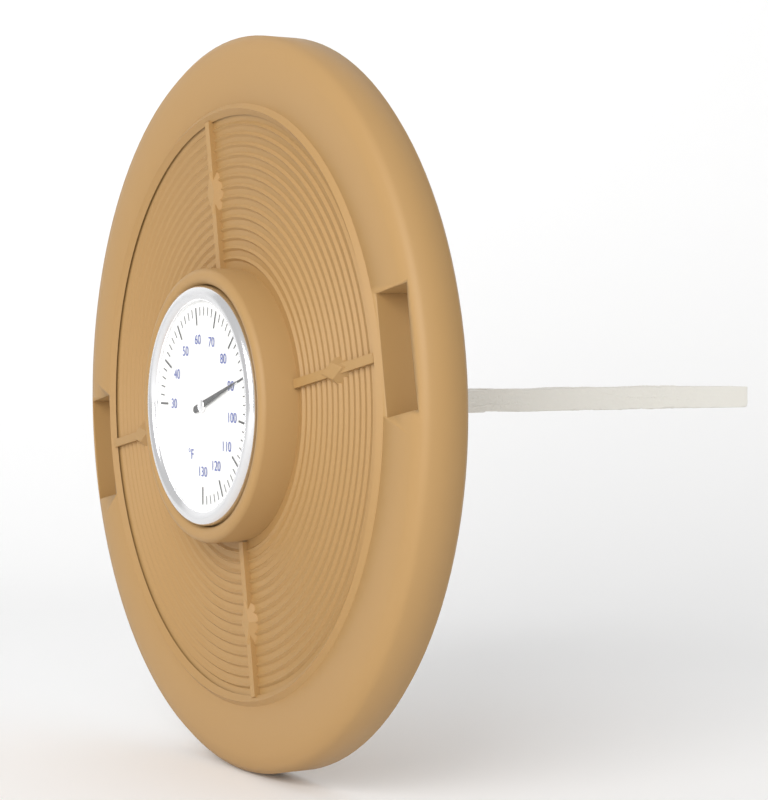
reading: 90 °F
